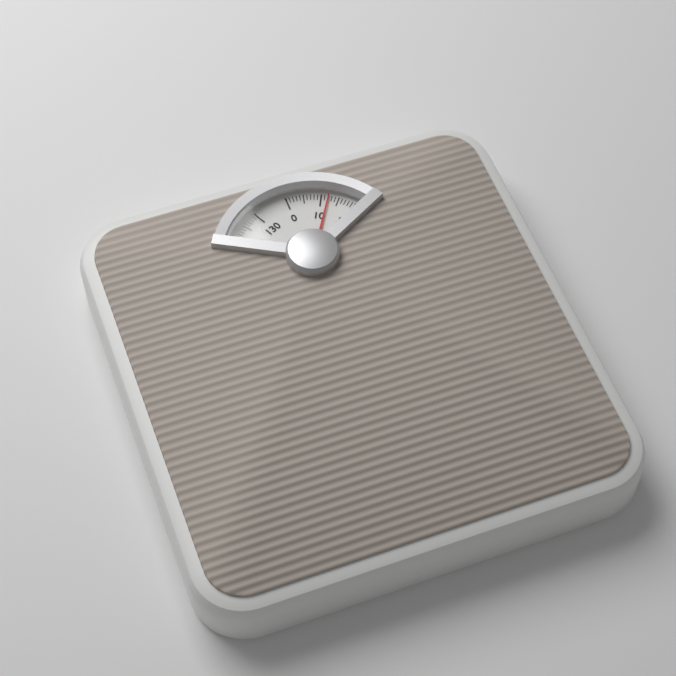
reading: 12 kg
